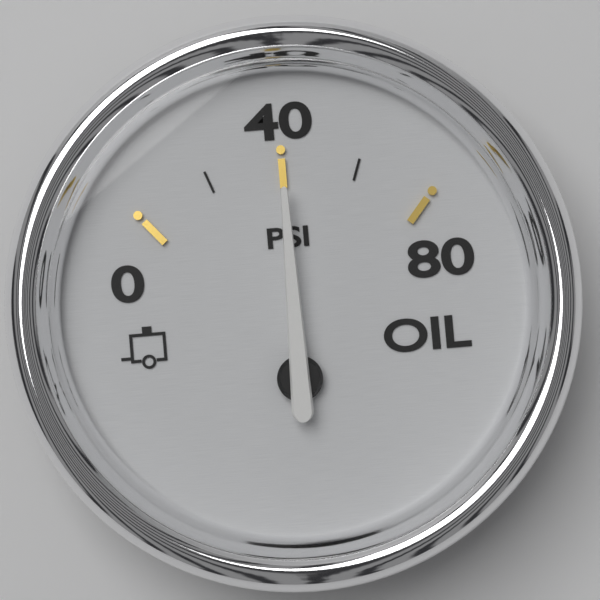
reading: 40 psi
